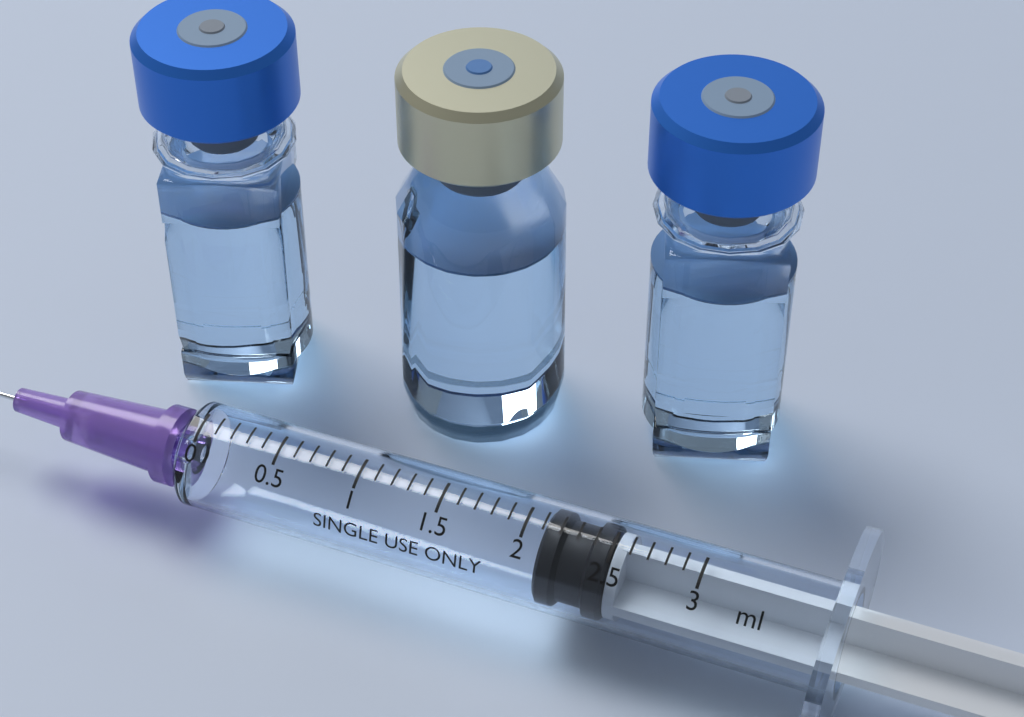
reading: 2.1 ml
